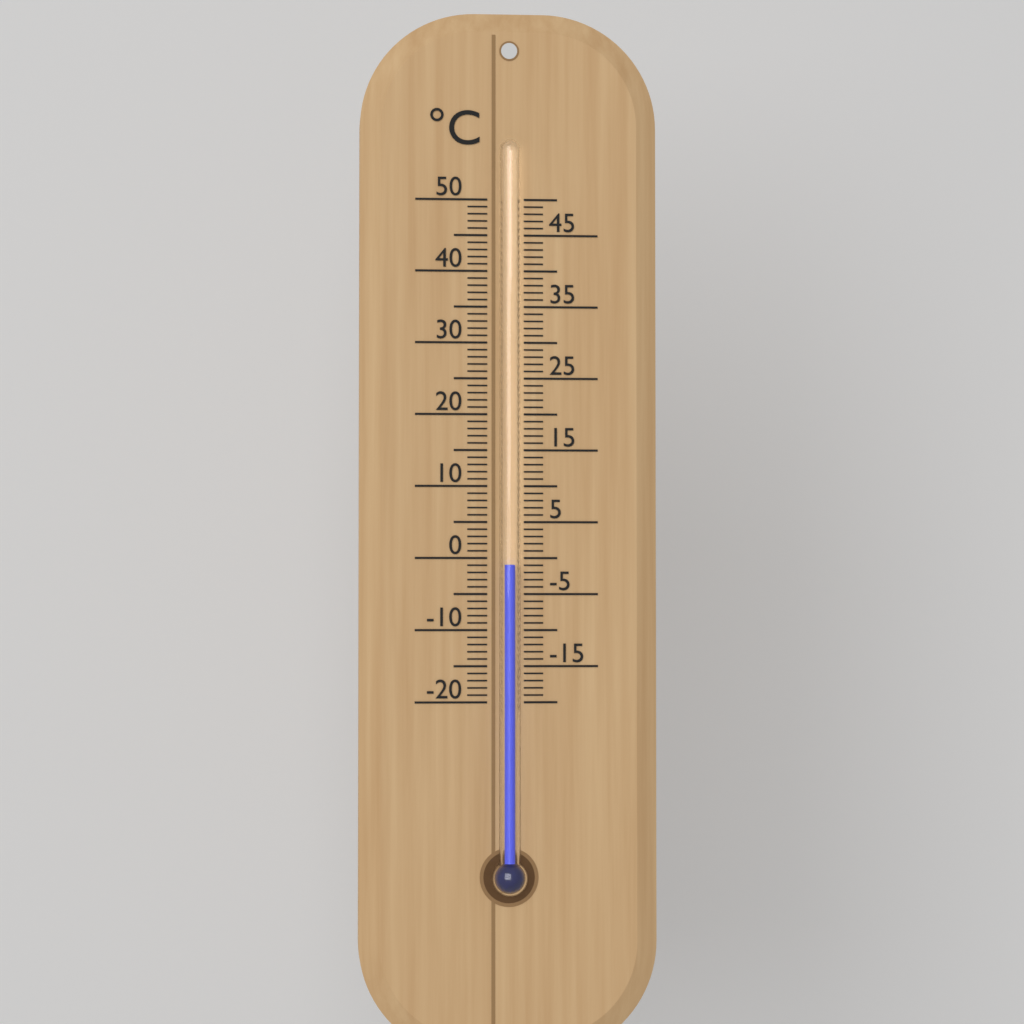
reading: -1 °C
